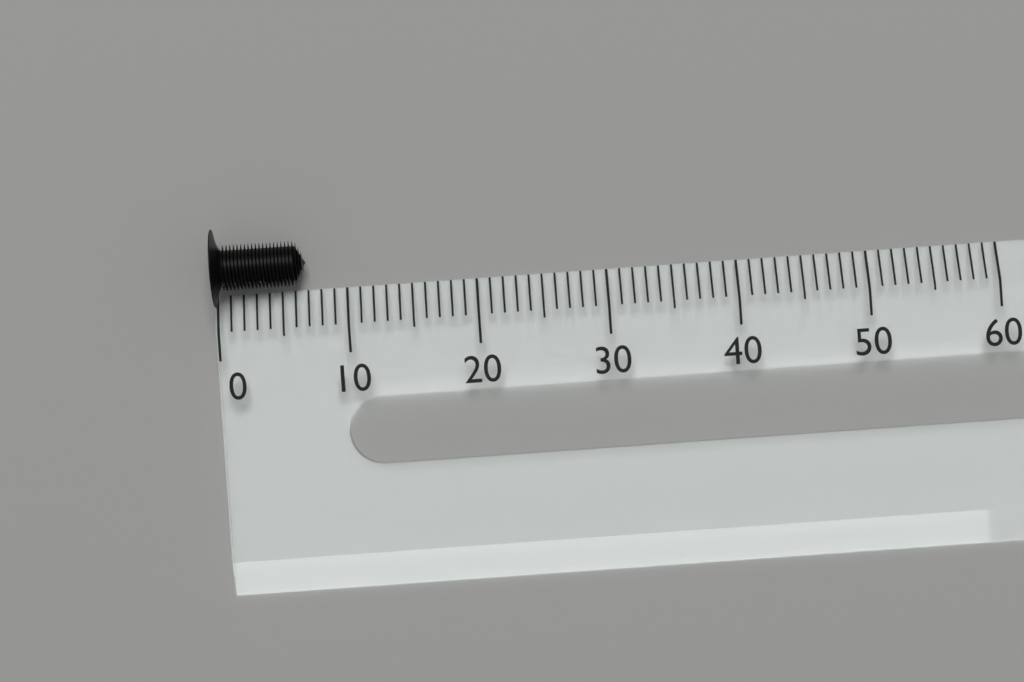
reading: 7 (no unit)
